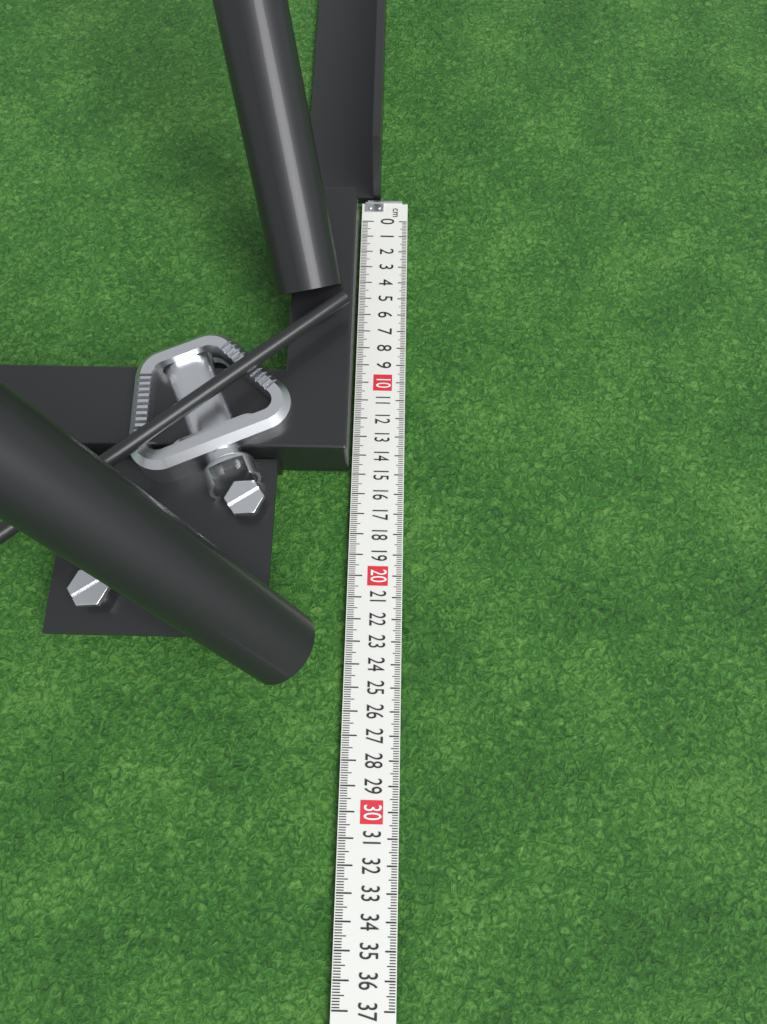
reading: 14.8 cm
